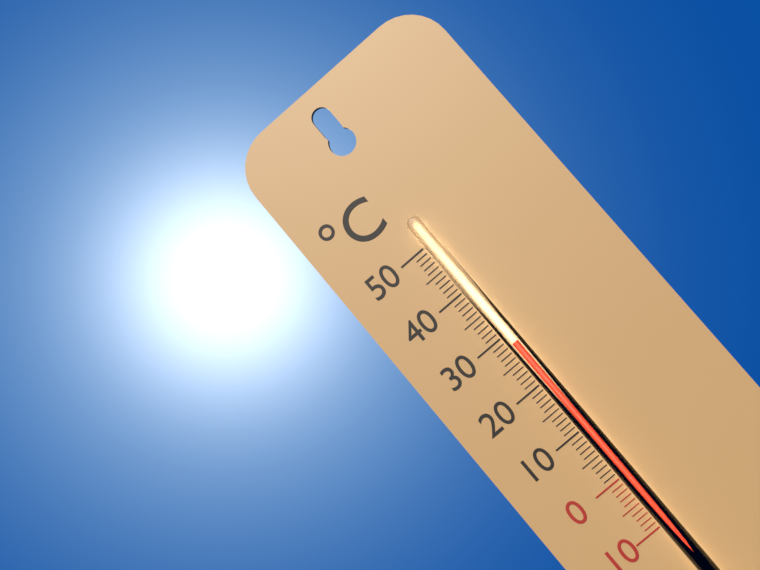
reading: 28 °C
